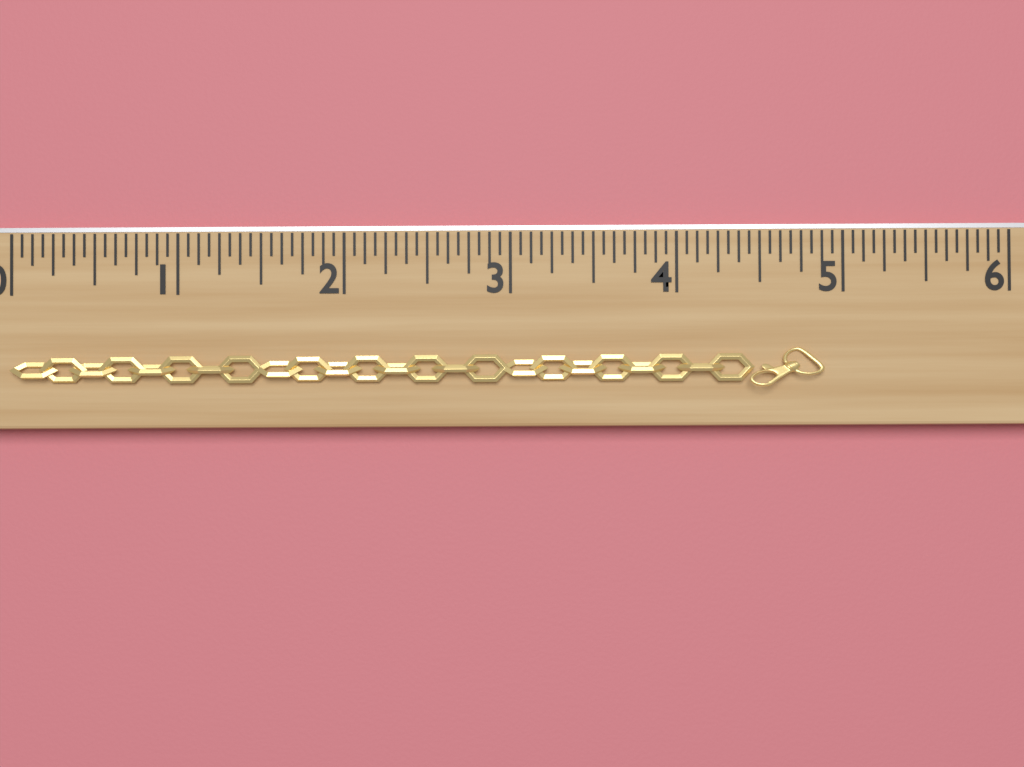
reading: 4.8750 (no unit)
